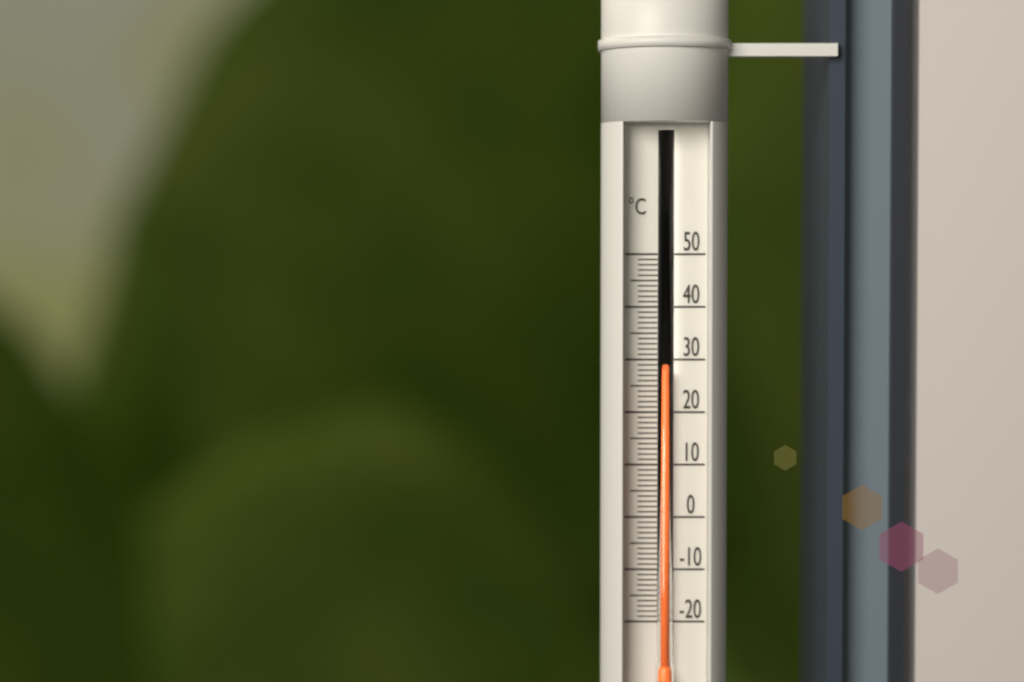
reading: 28 °C
